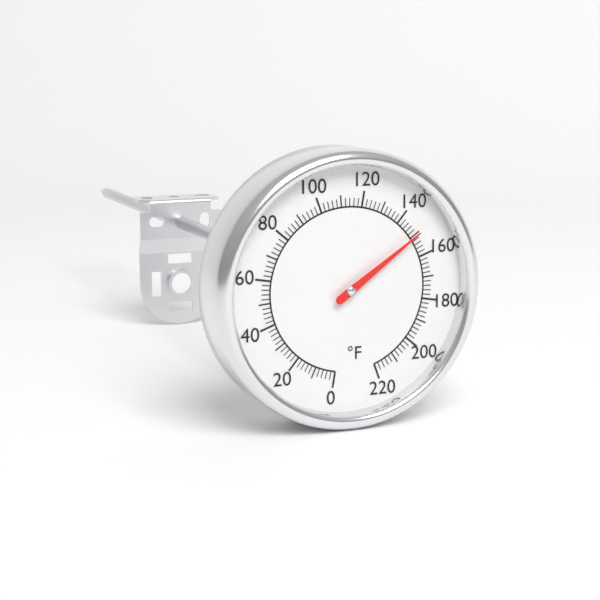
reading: 150 °F
